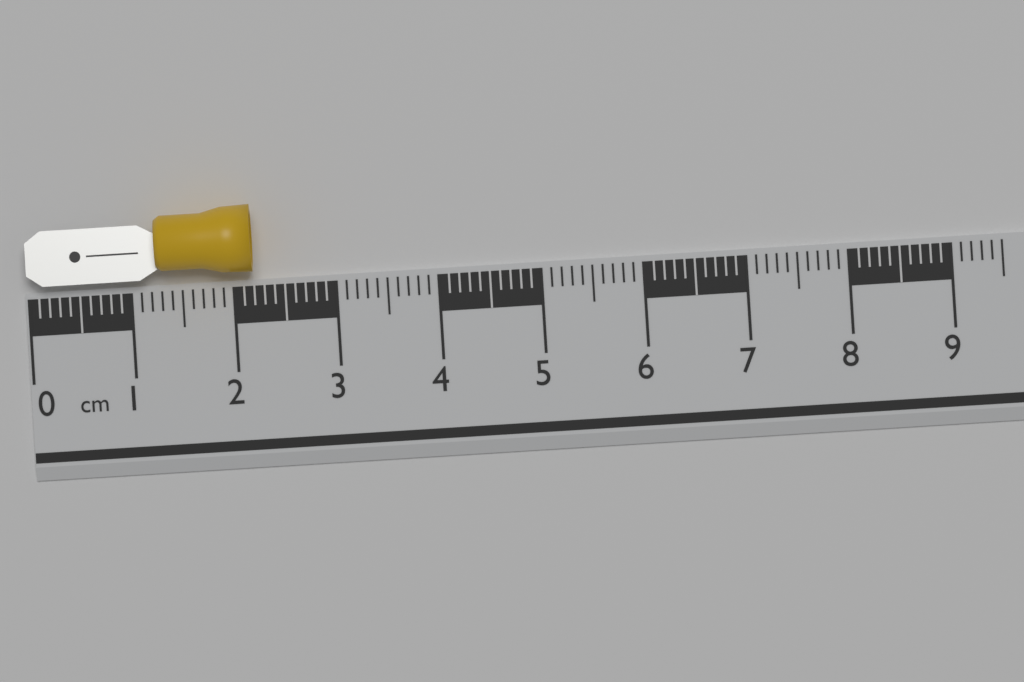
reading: 2.2 cm
